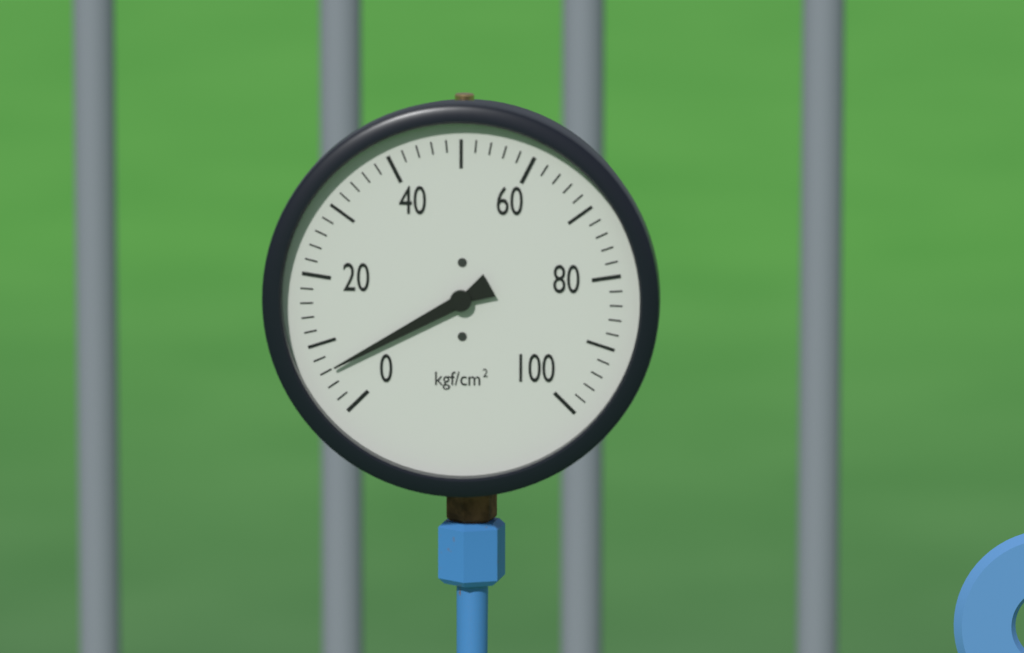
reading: 6 kgf/cm²
